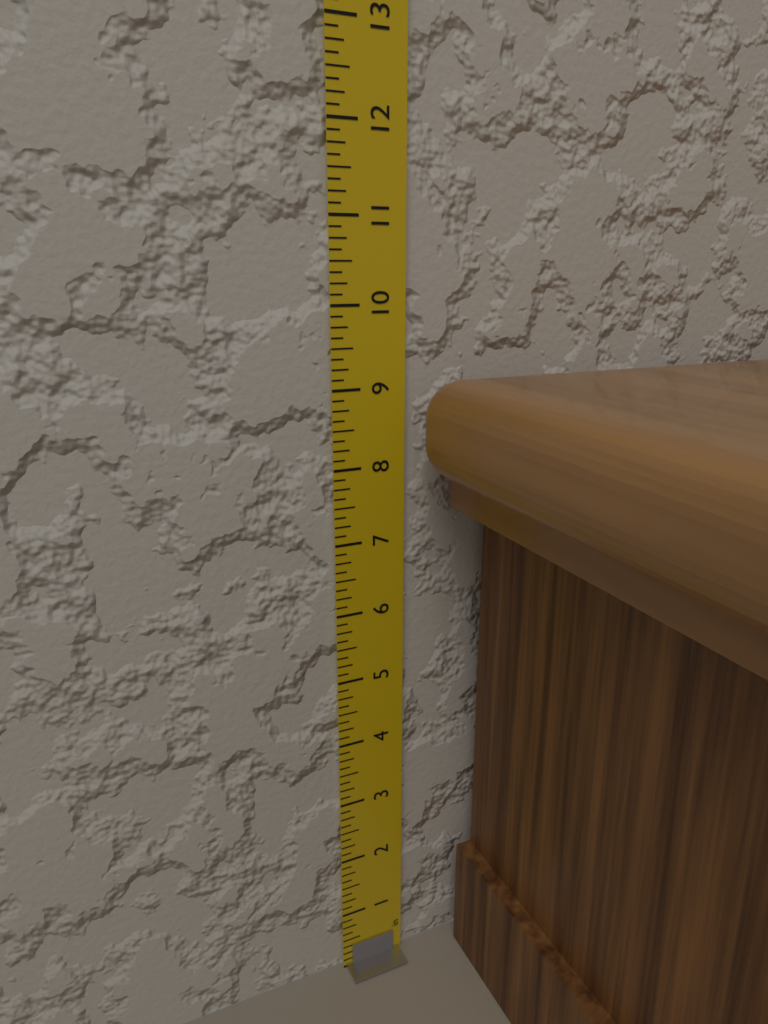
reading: 9.125 in
